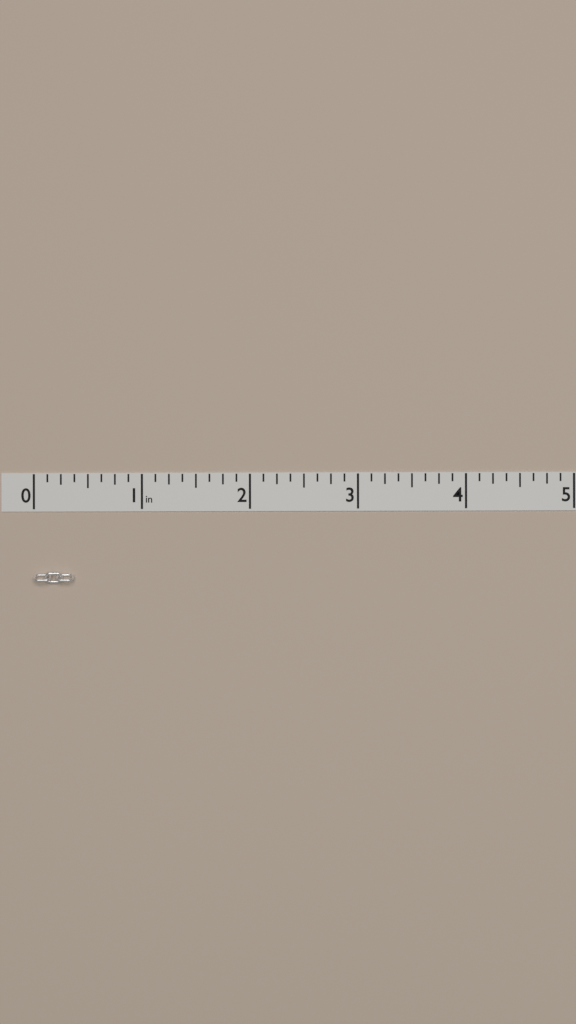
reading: 0.375 in
